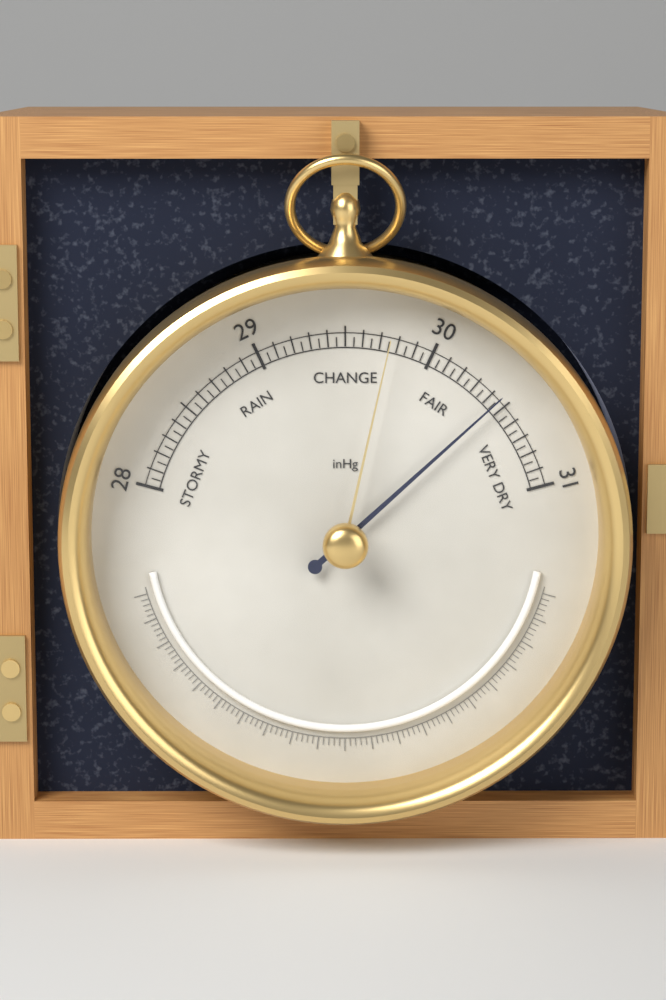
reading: 30.45 inHg
